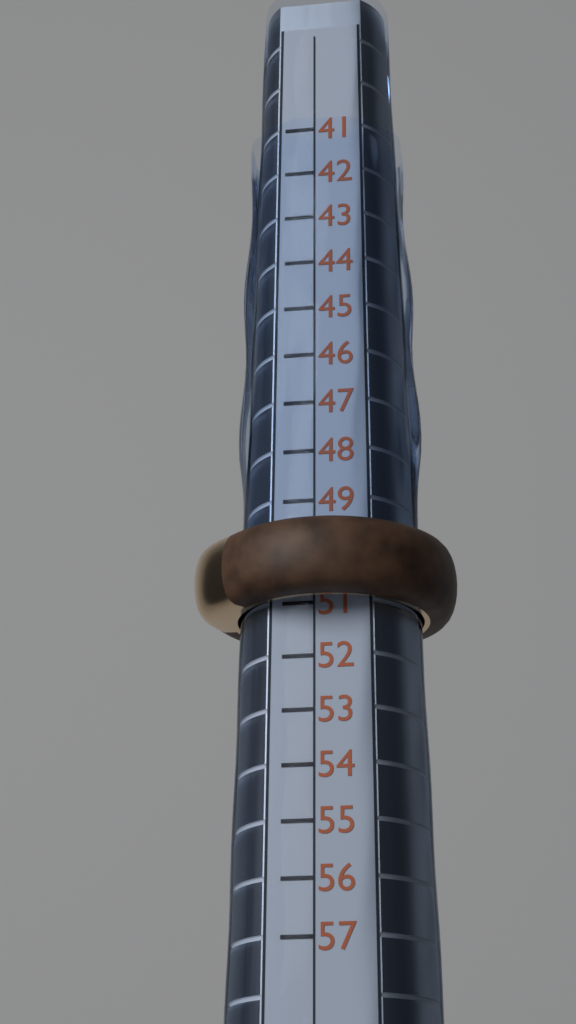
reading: 51 (no unit)
